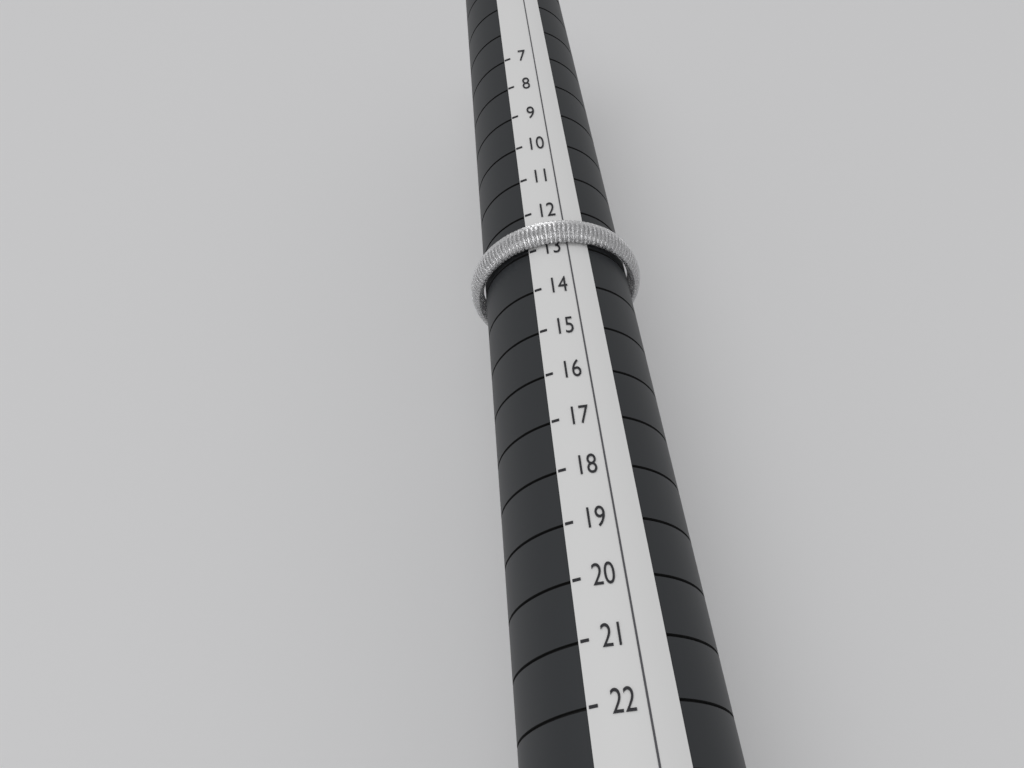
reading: 13 (no unit)
